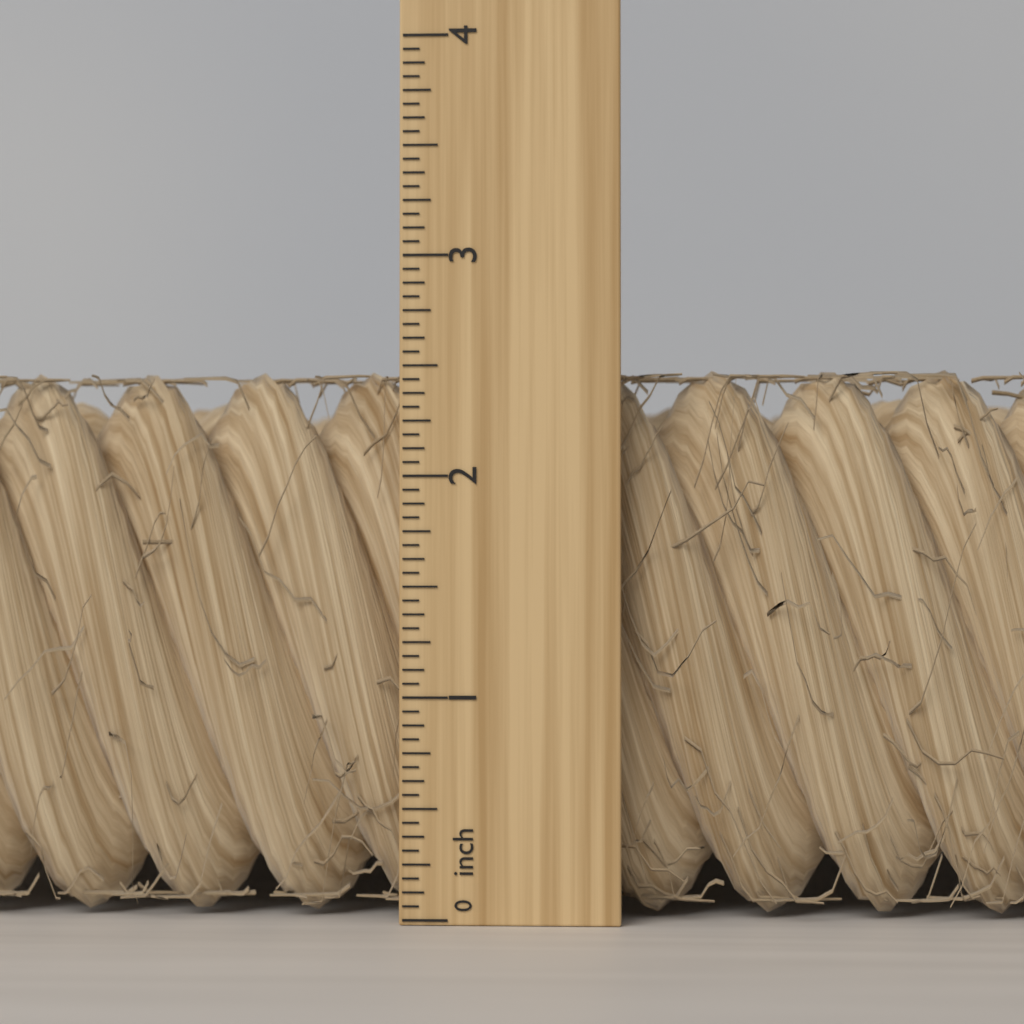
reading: 2.5000 inch
